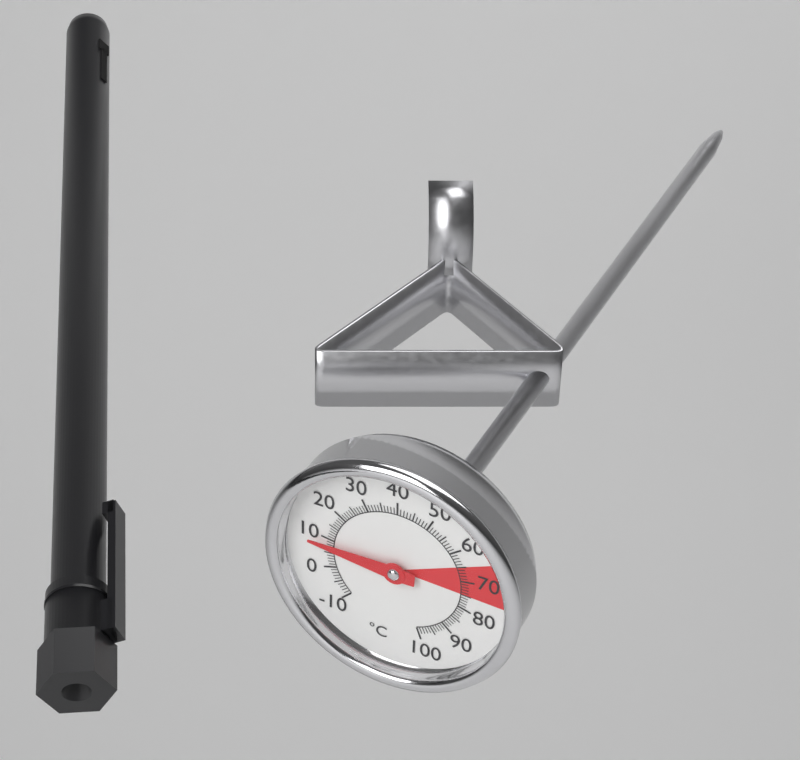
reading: 8 °C
